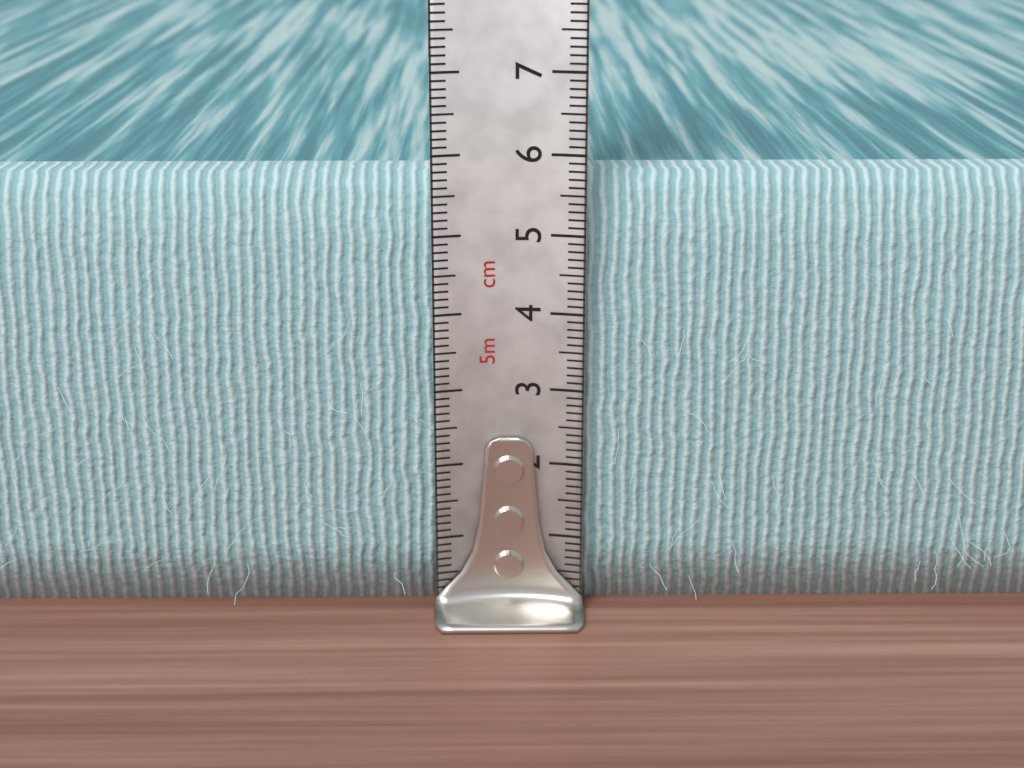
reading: 5.7 cm
